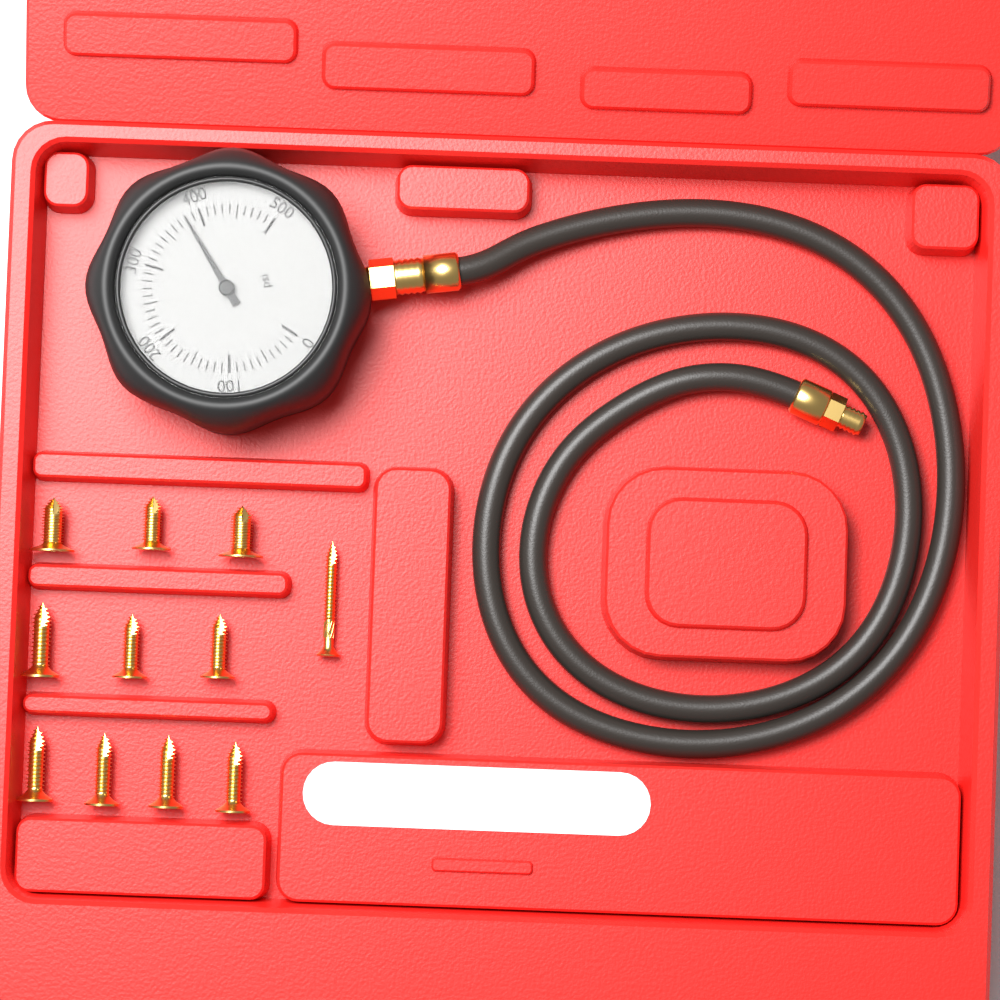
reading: 380 psi
